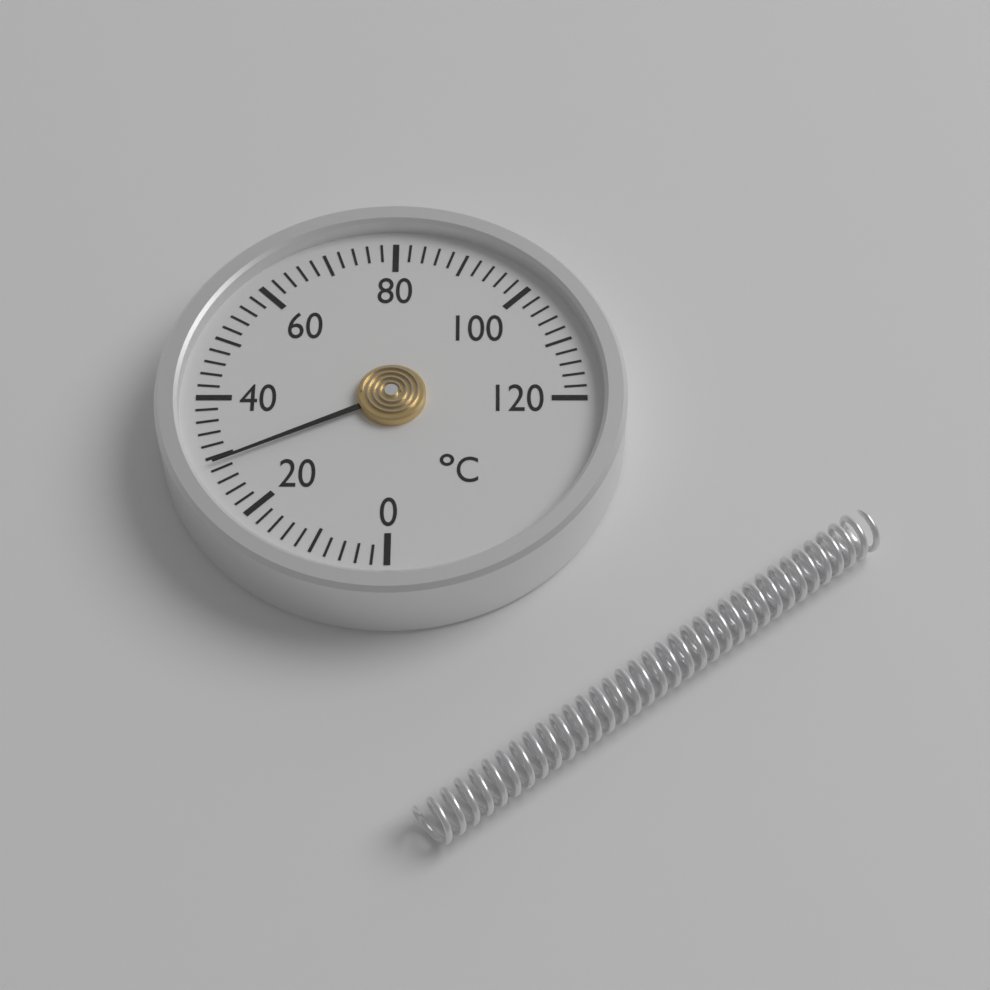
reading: 29 °C
